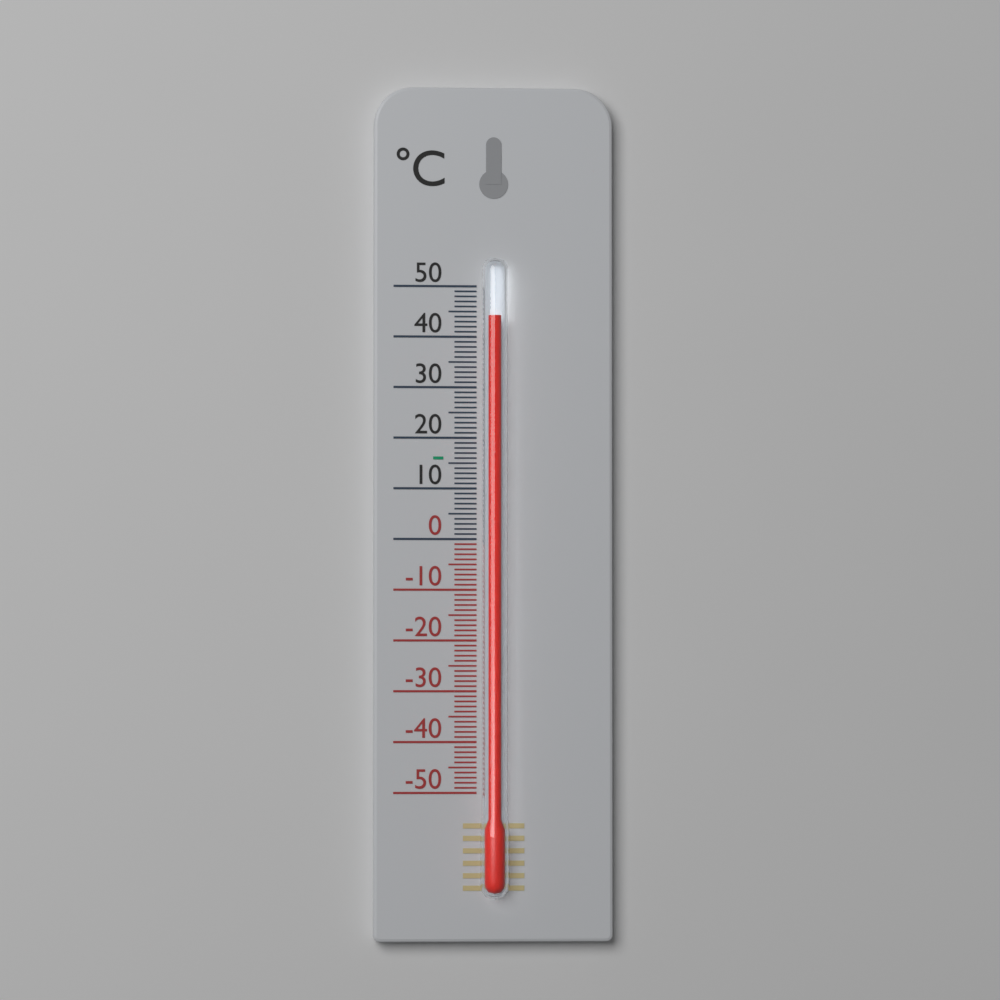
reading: 44 °C
